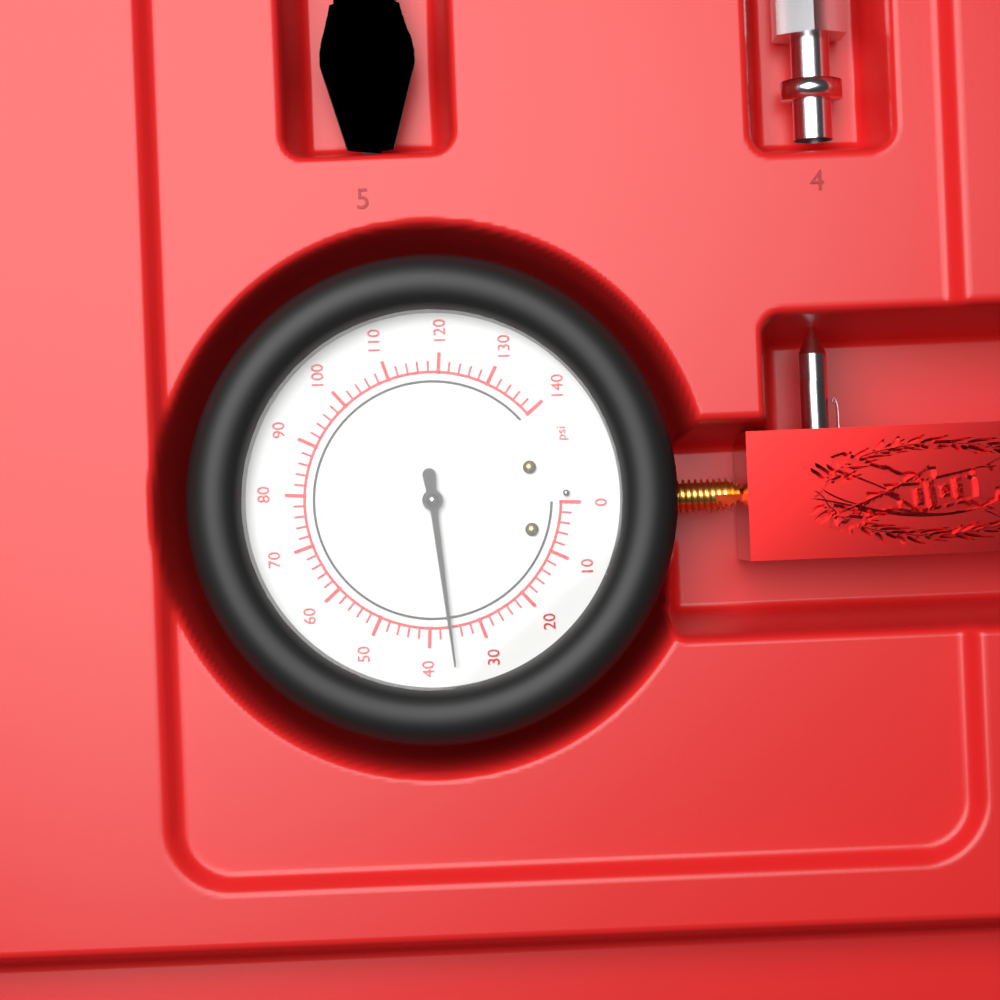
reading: 36 psi
